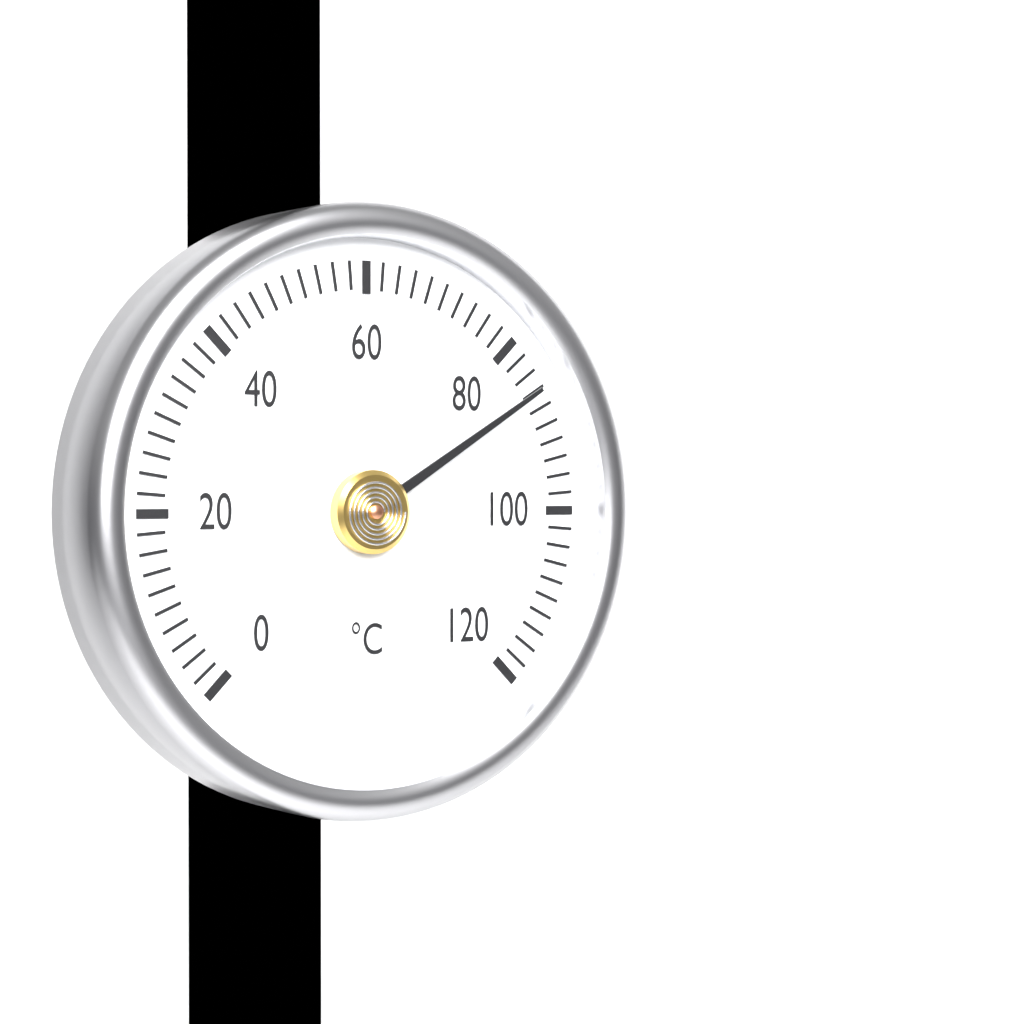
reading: 86 °C
